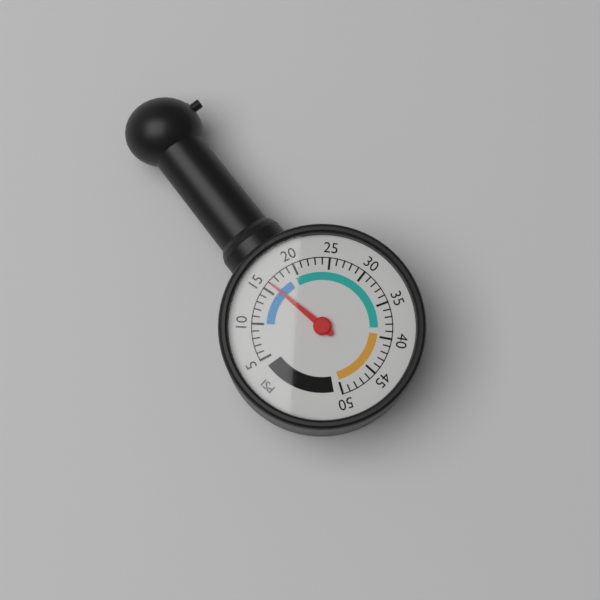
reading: 16 psi
